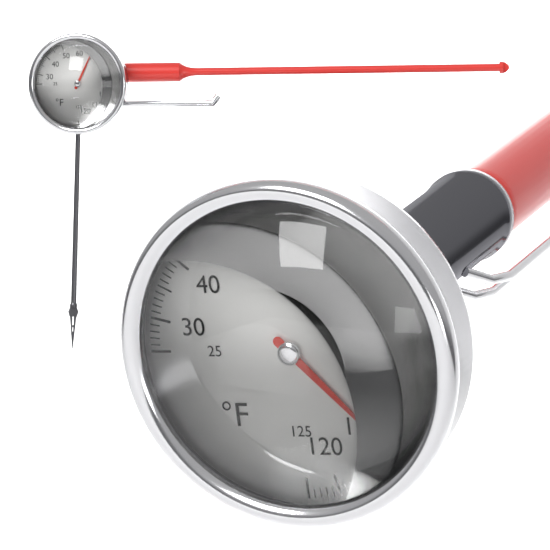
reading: 109 °F
